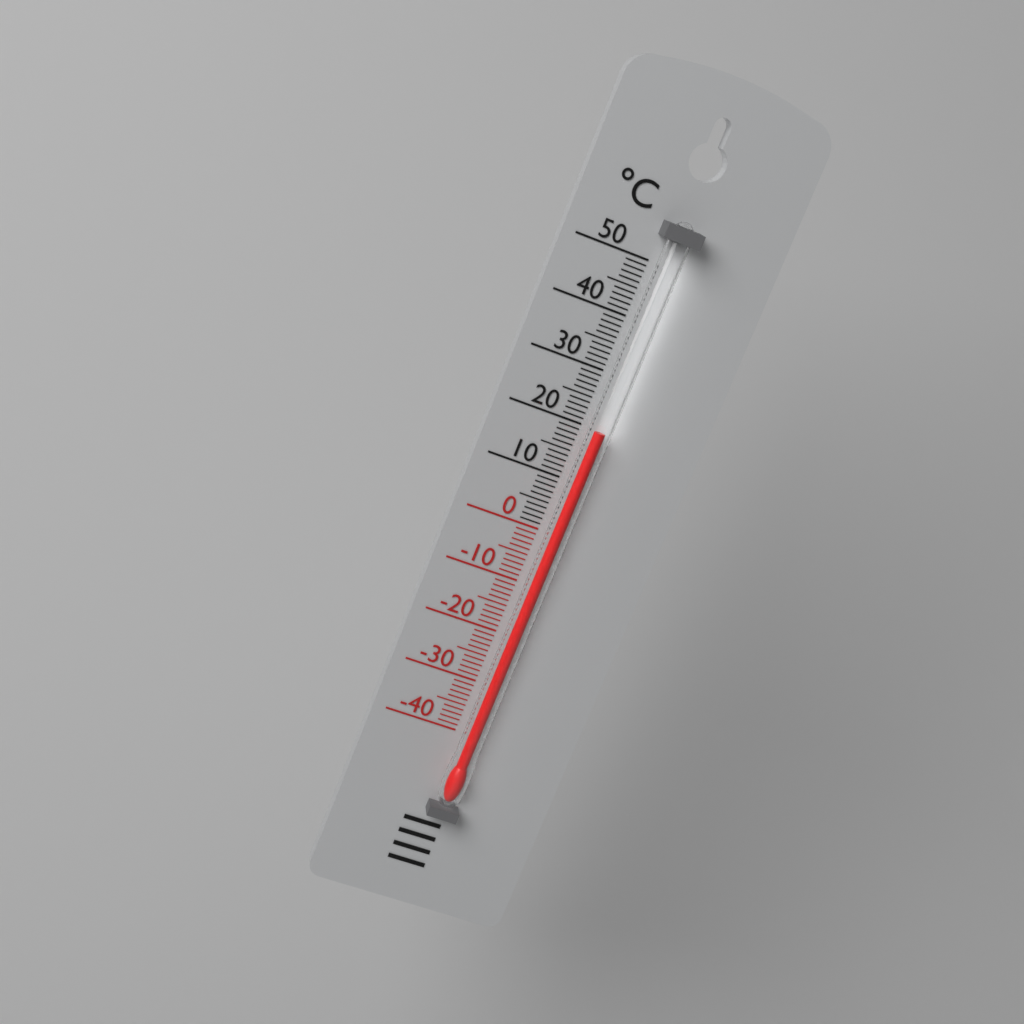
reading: 20 °C
